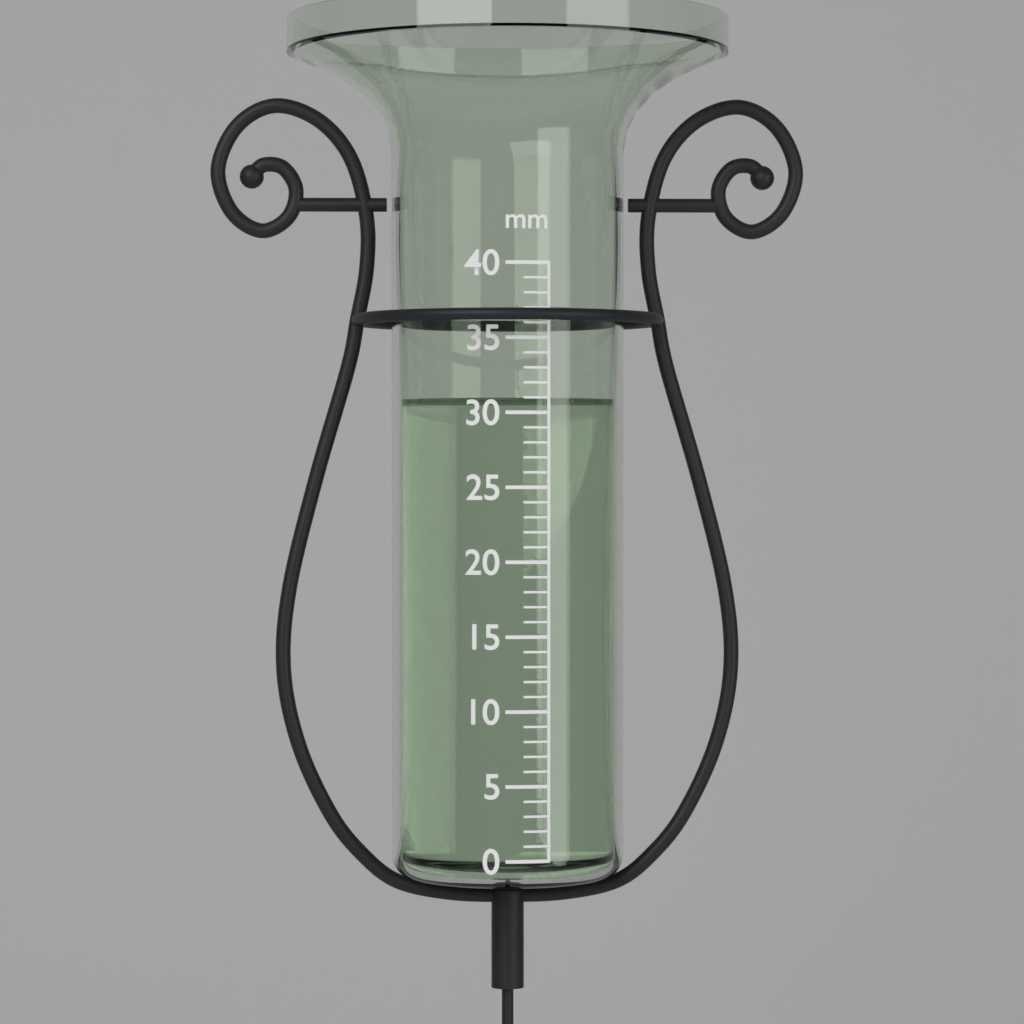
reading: 31 mm
